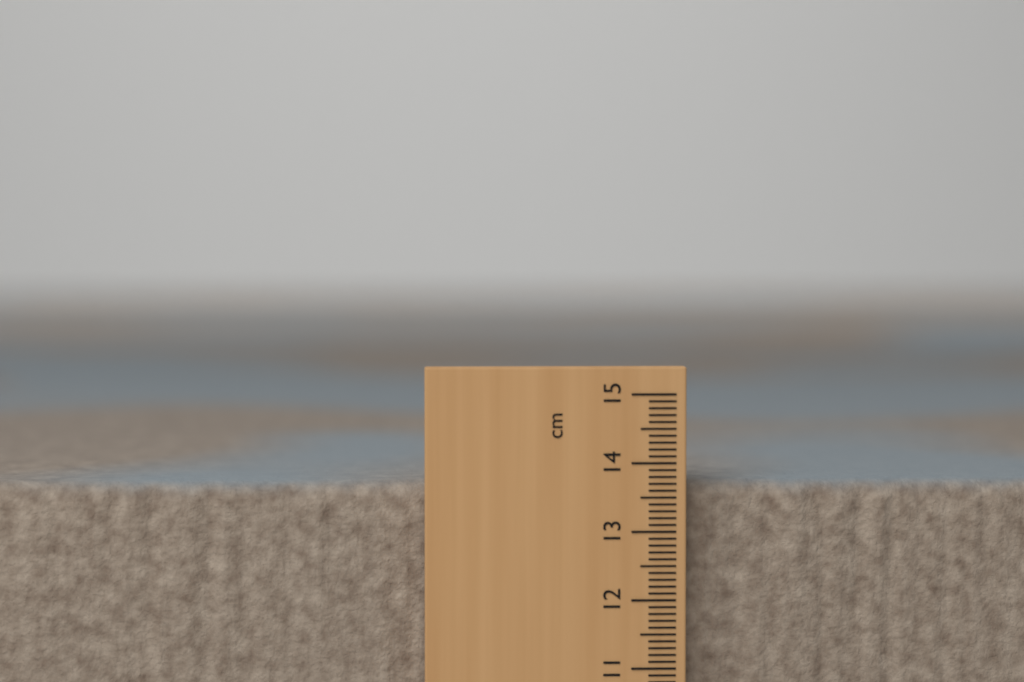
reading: 13.7 cm
